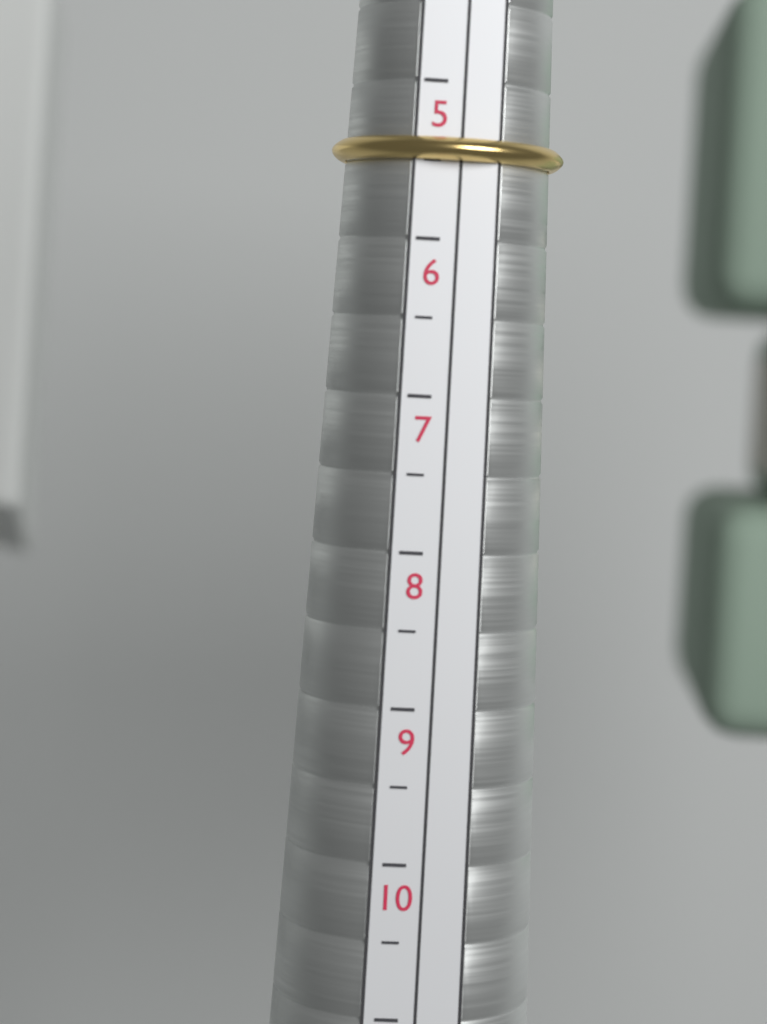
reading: 5.5 (no unit)
